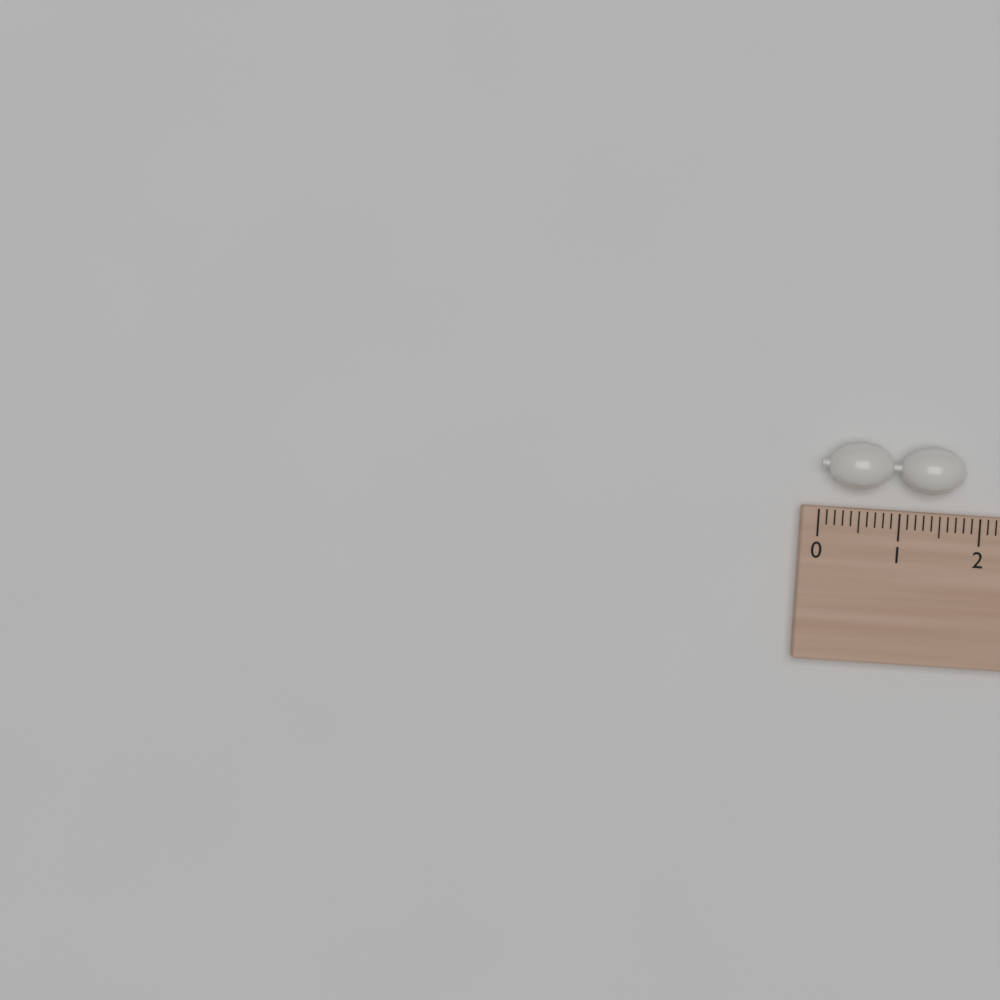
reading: 1.8 (no unit)
